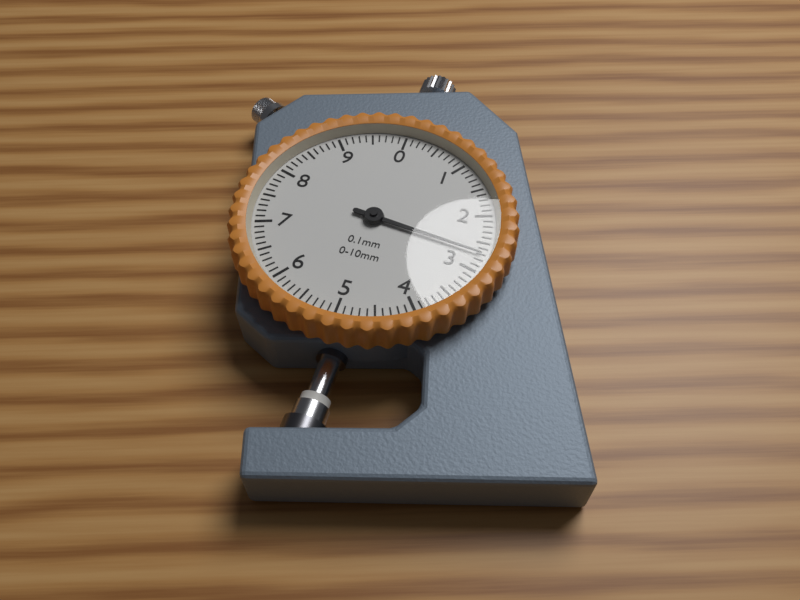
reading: 2.7 mm
